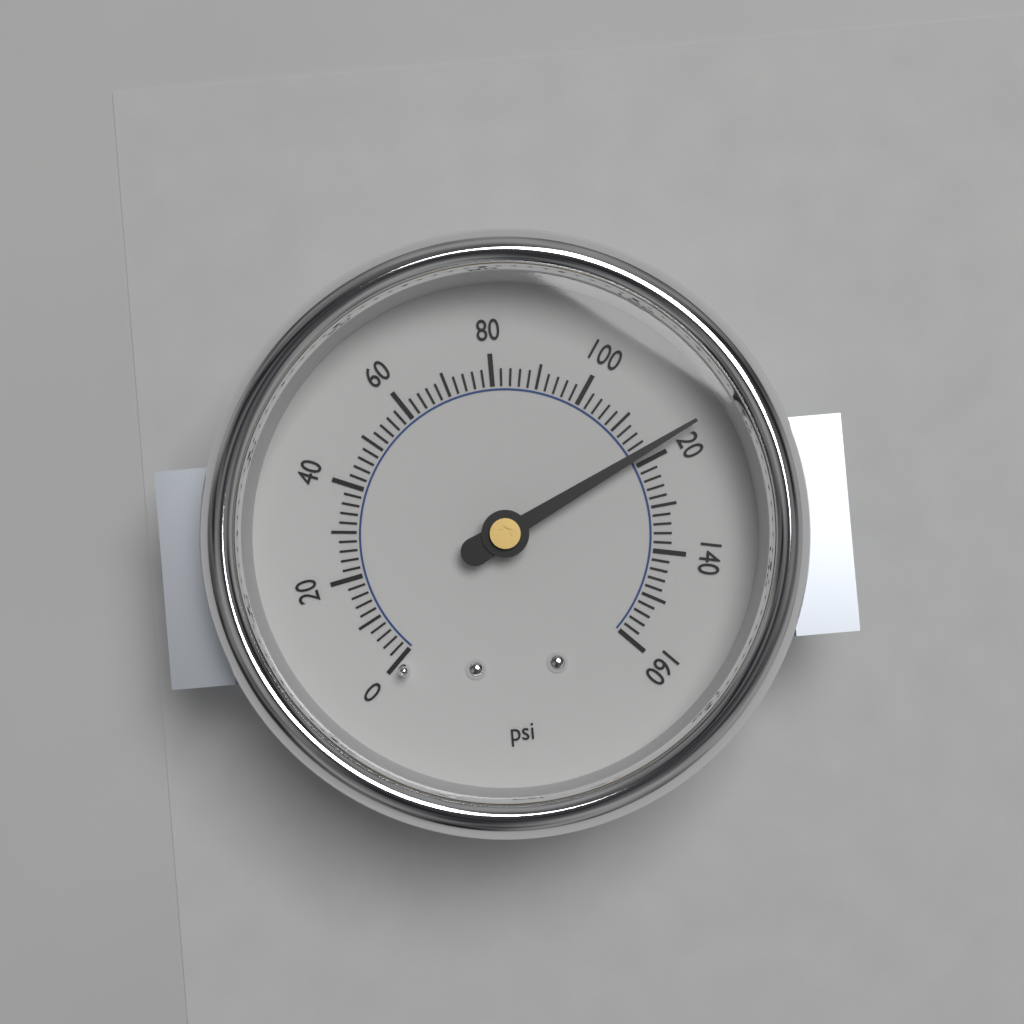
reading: 118 psi
